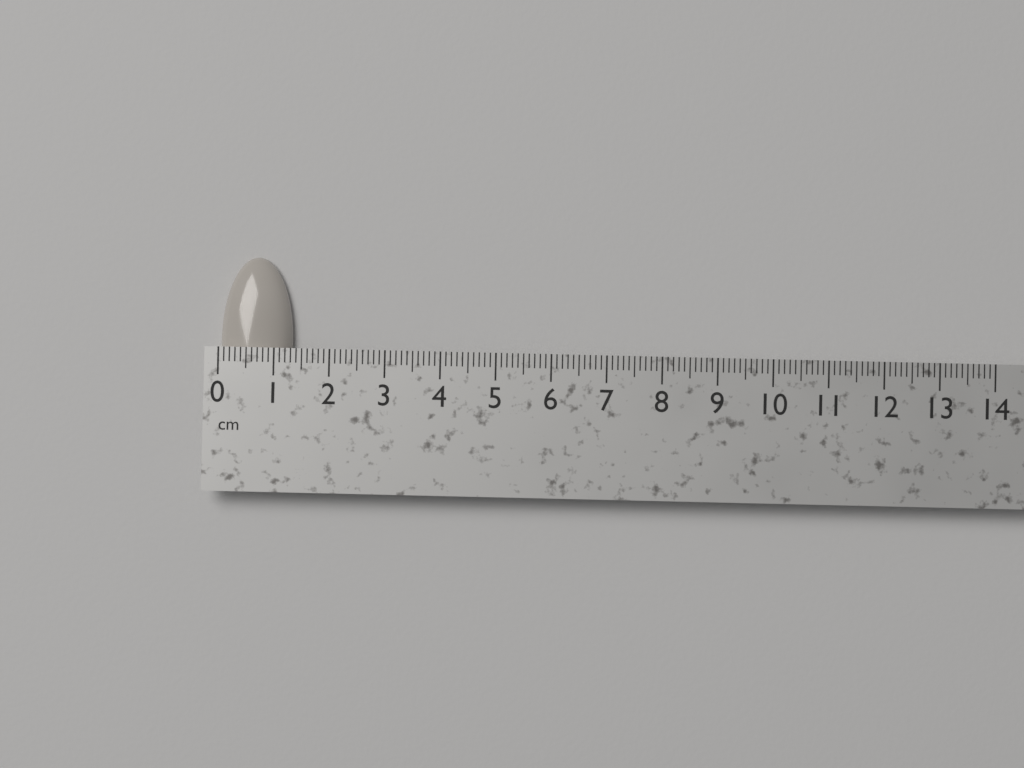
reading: 1.3 cm
